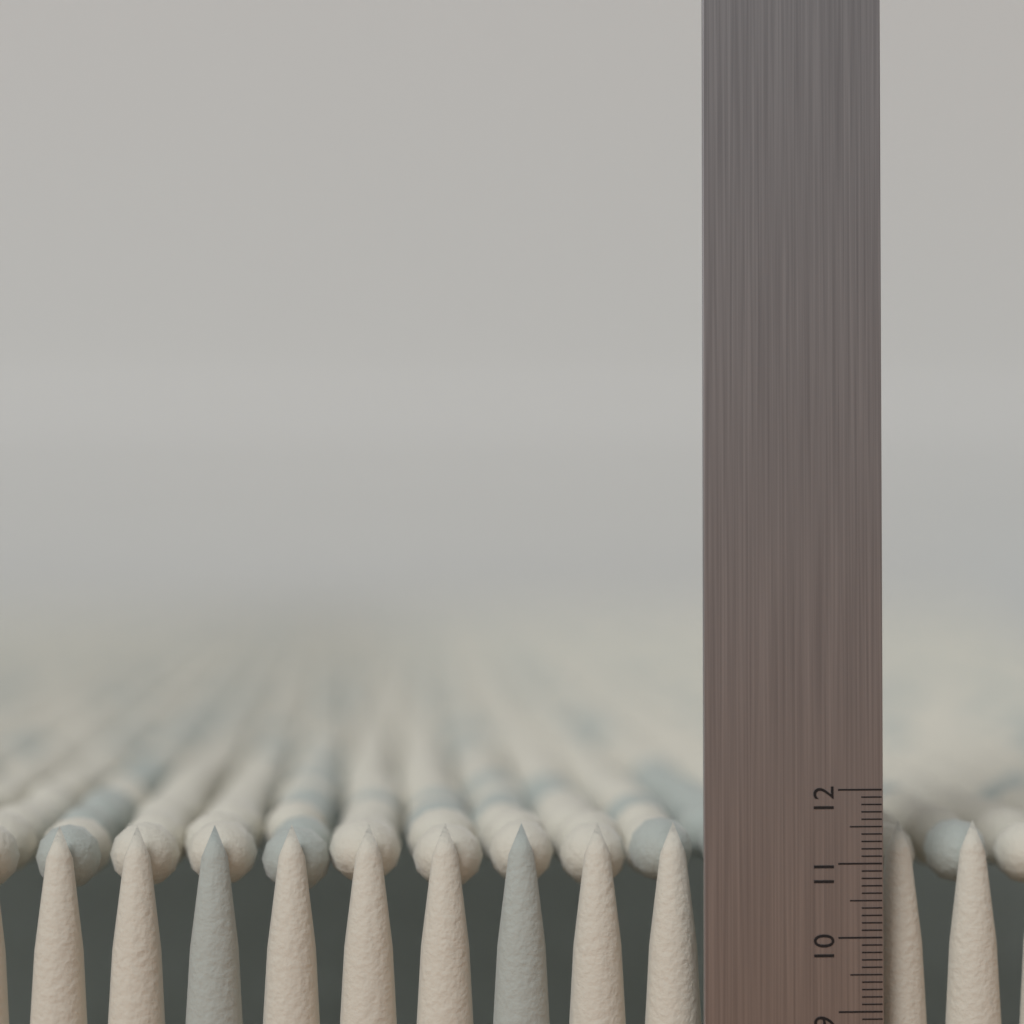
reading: 11.5 (no unit)
